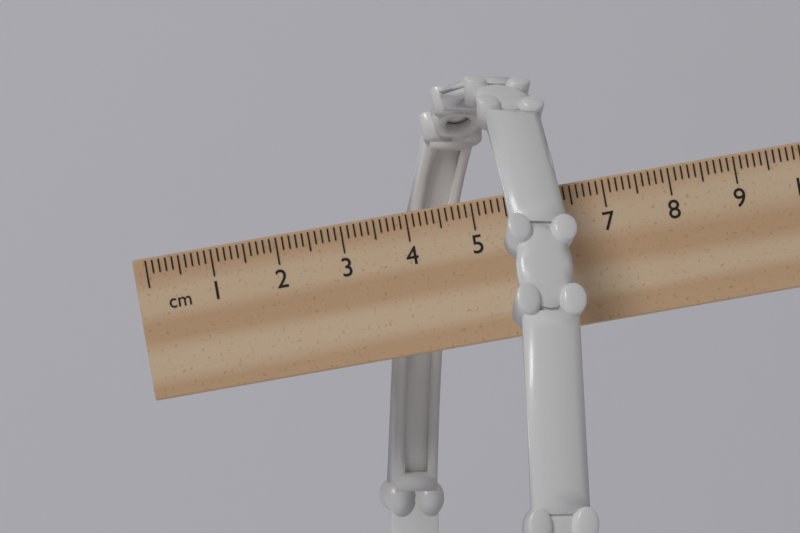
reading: 6.4 cm
